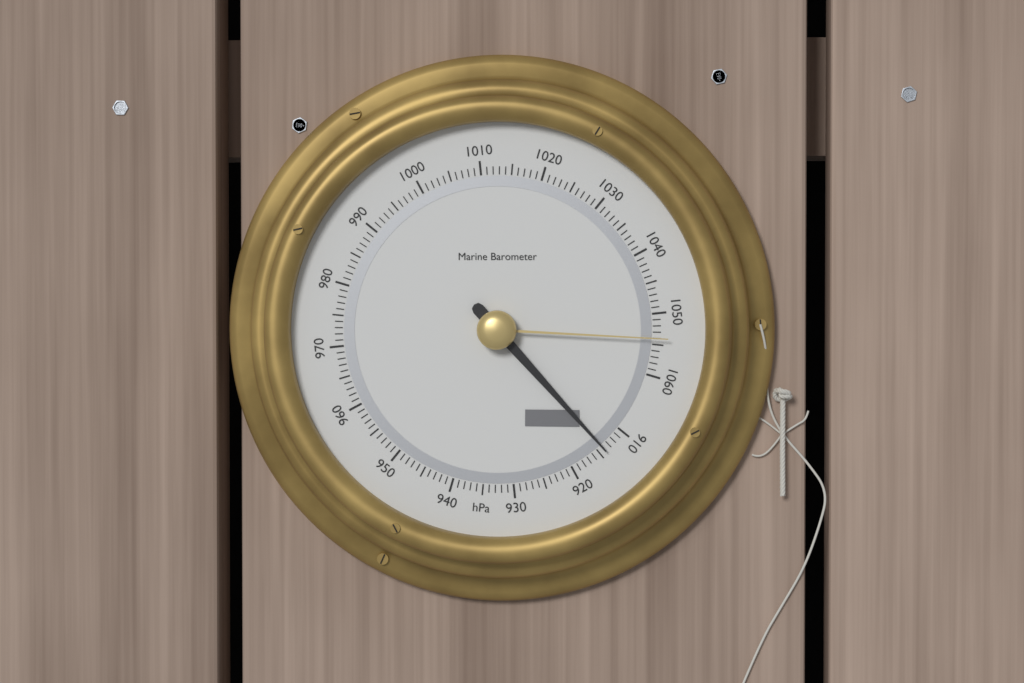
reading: 914 hPa
